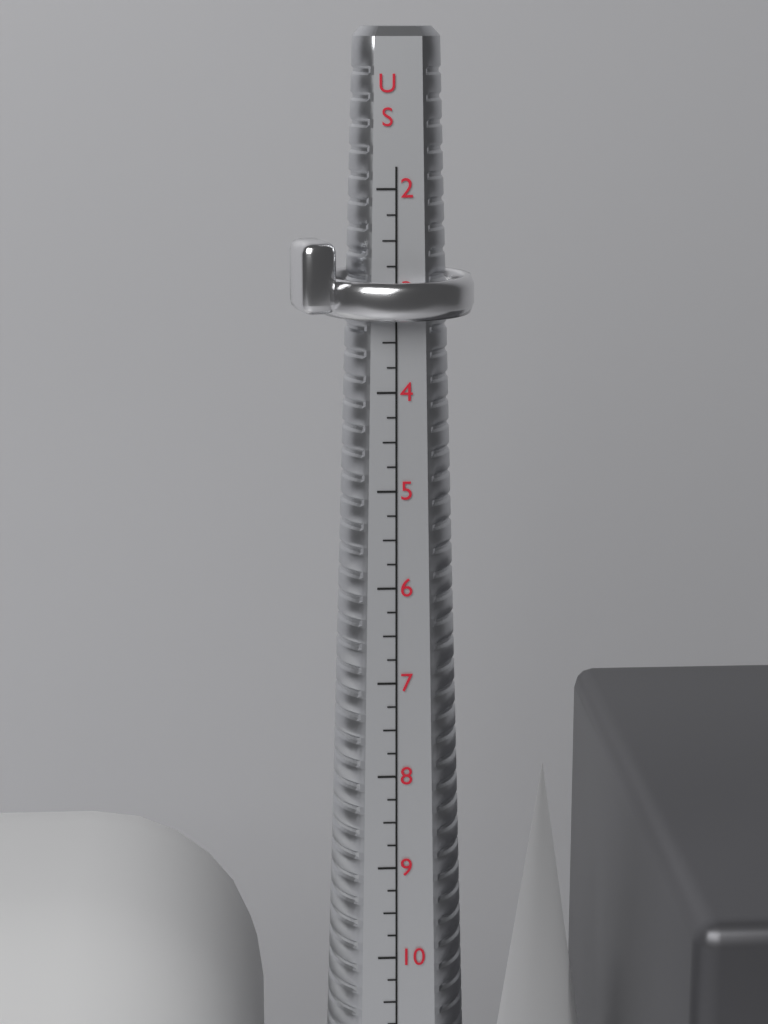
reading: 3.25 US
